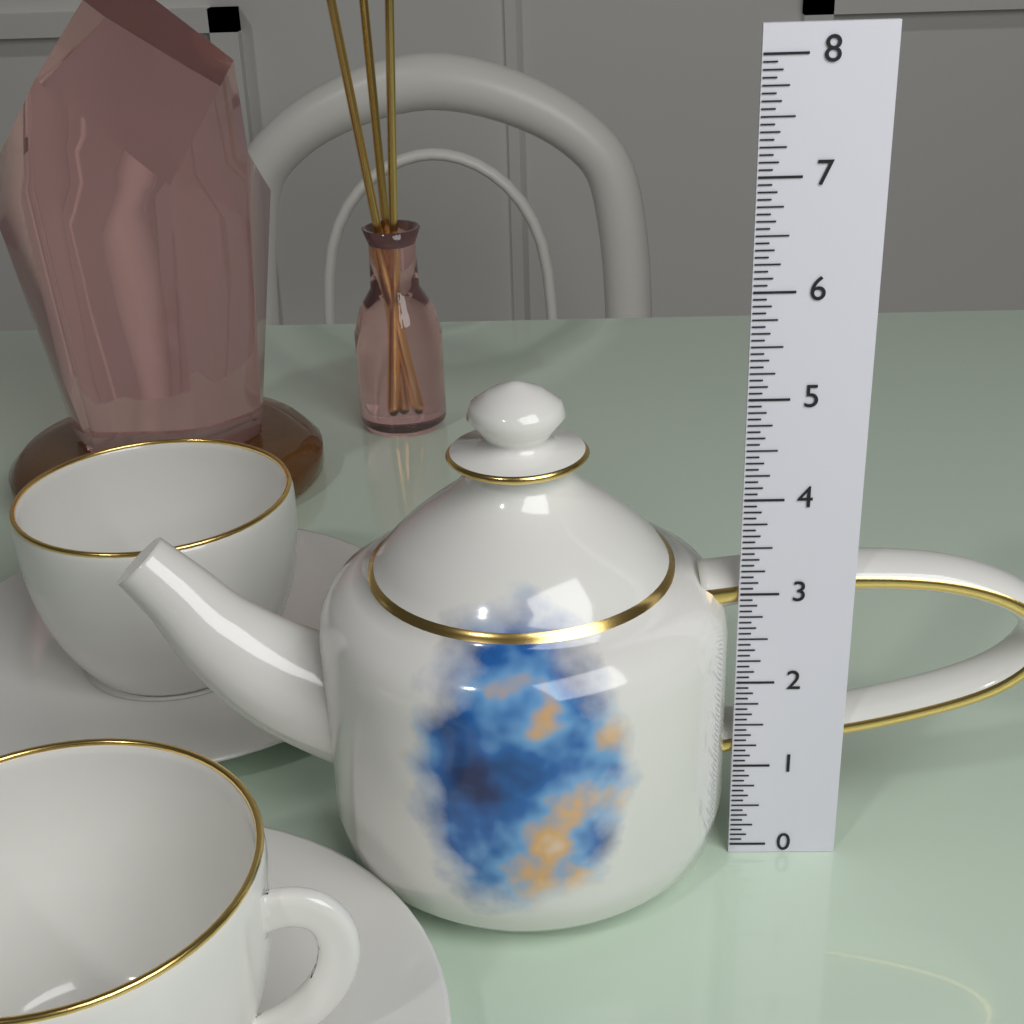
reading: 5.0625 (no unit)
